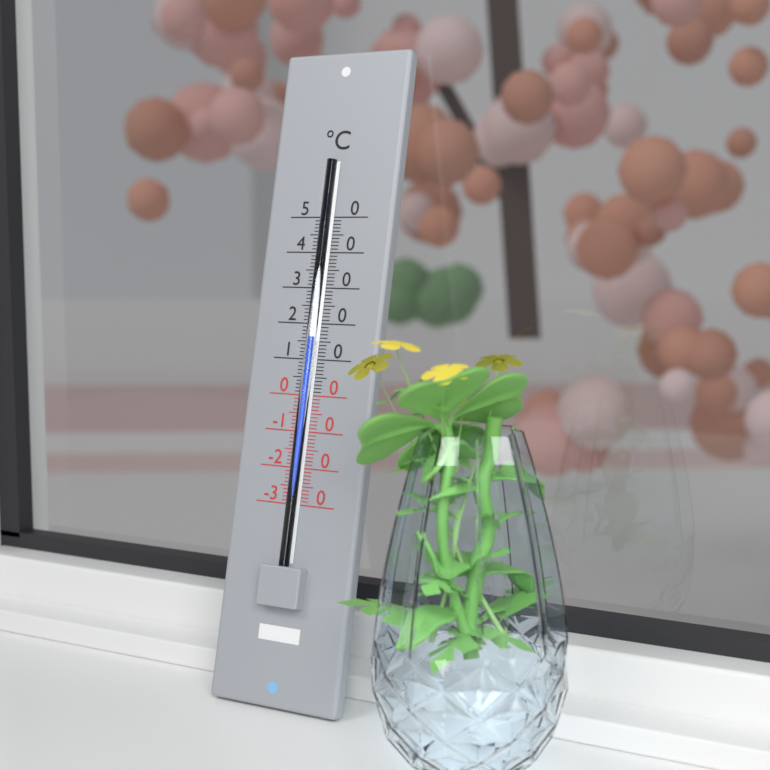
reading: 16 °C
